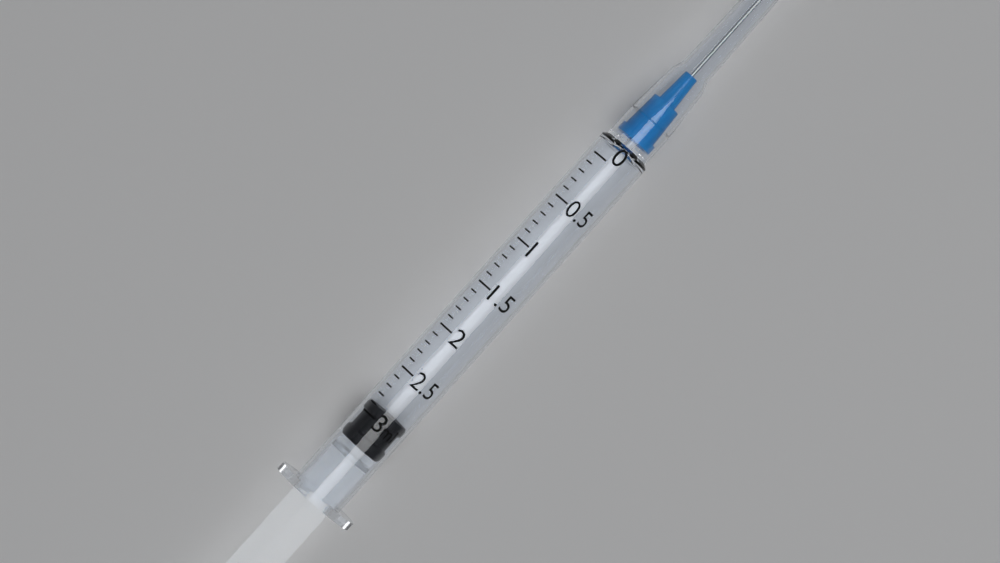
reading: 2.9 ml
